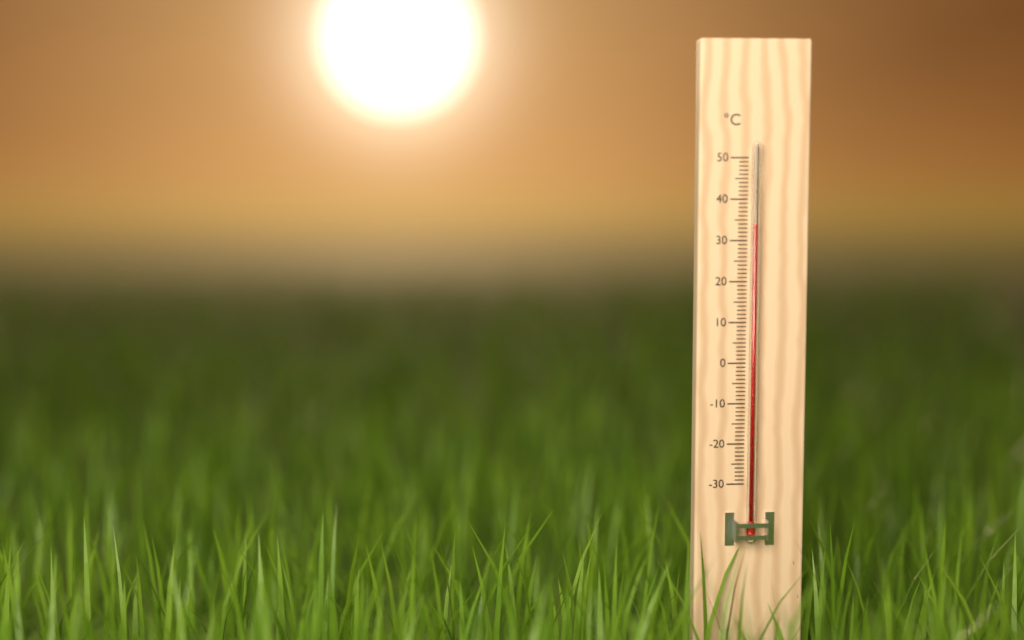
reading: 34 °C
